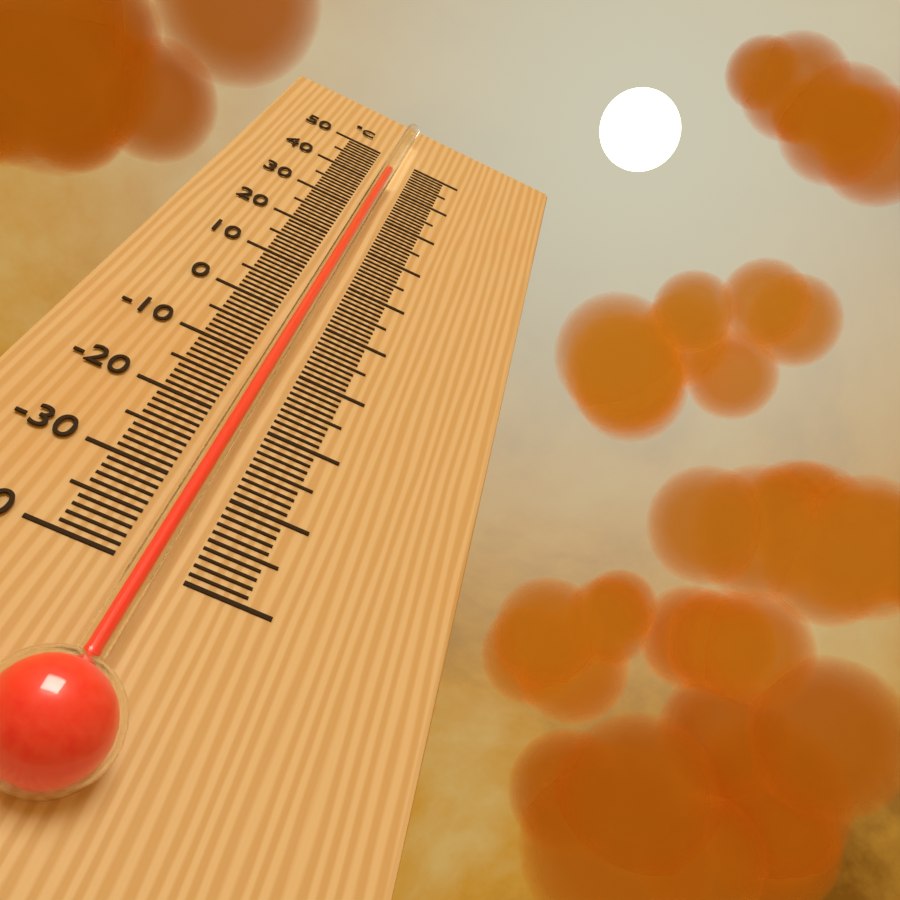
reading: 40 °C
